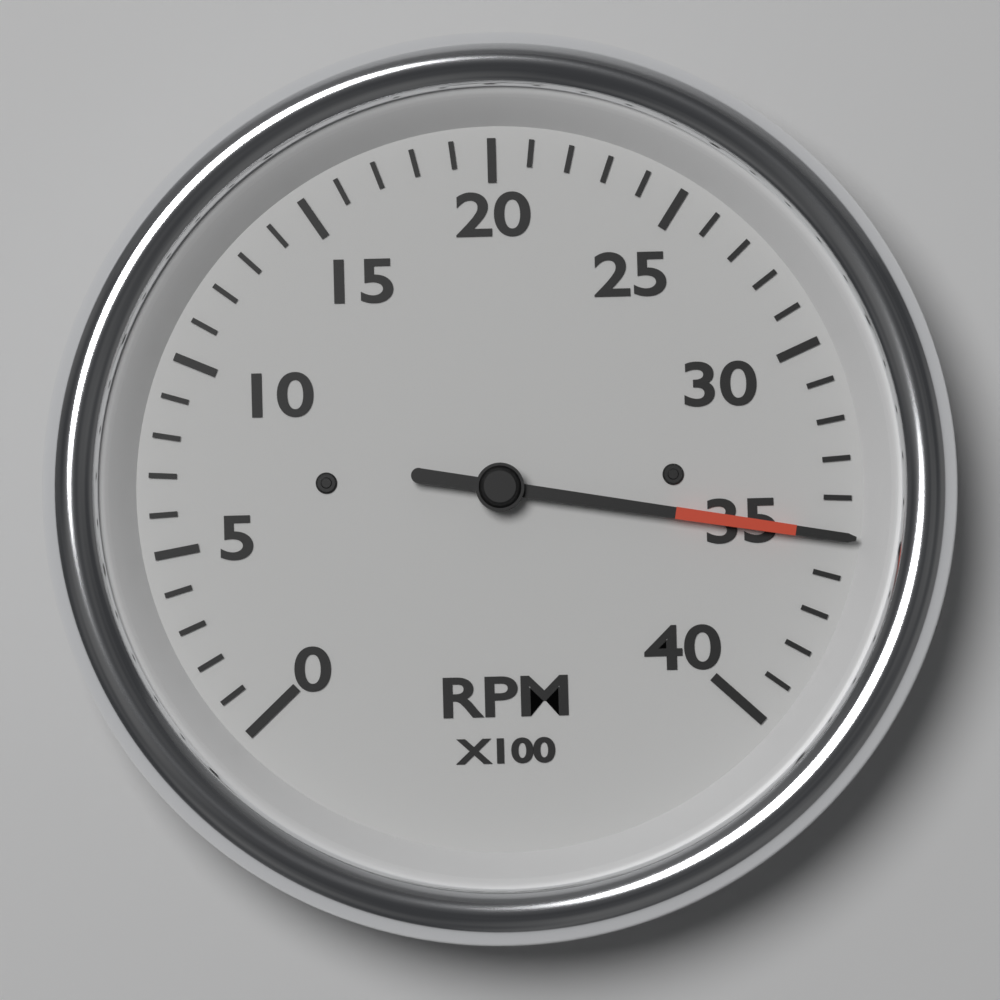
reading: 3500 RPM
